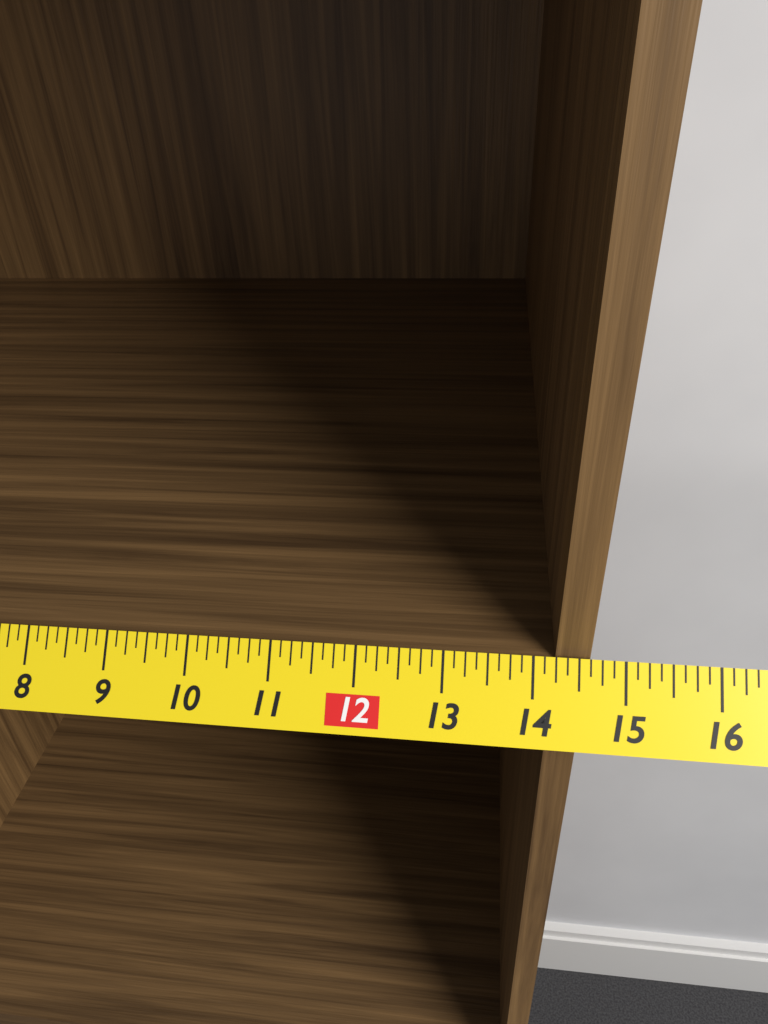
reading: 14.625 in
